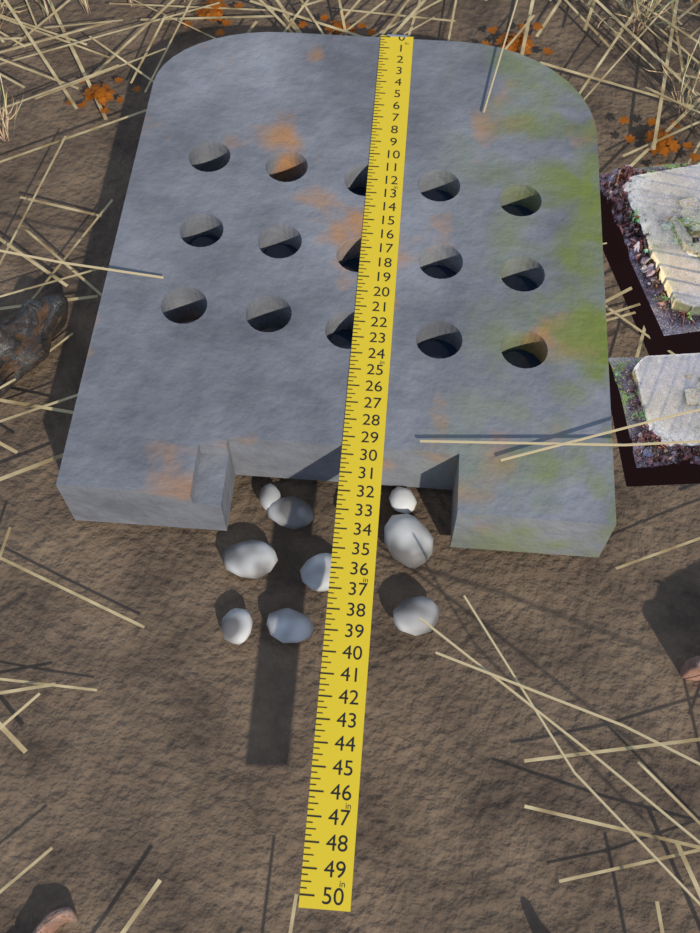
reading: 32.75 in
